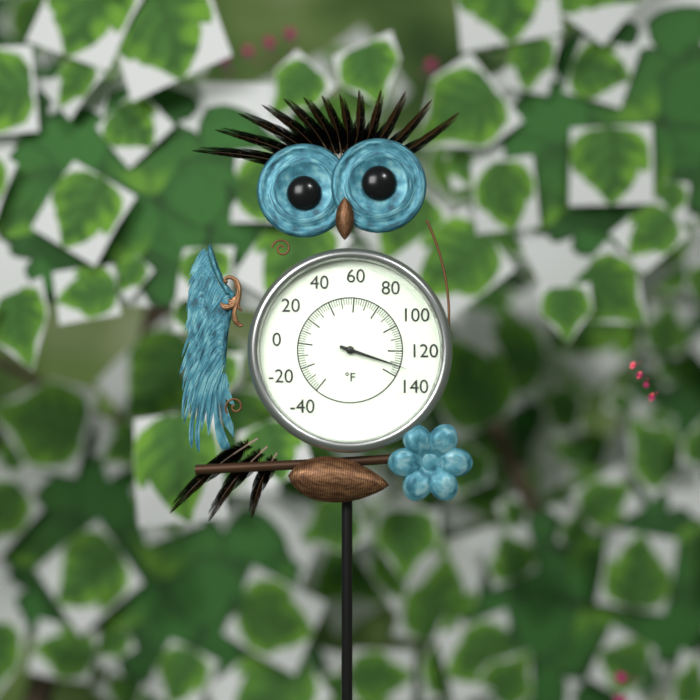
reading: 132 °F
